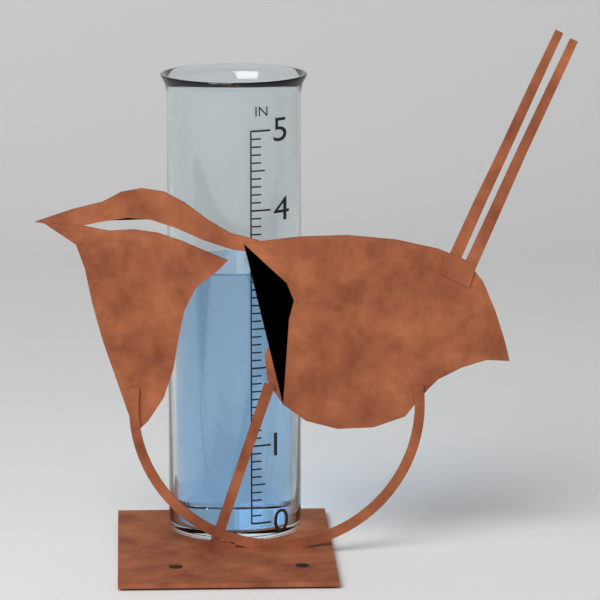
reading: 3.2 in
